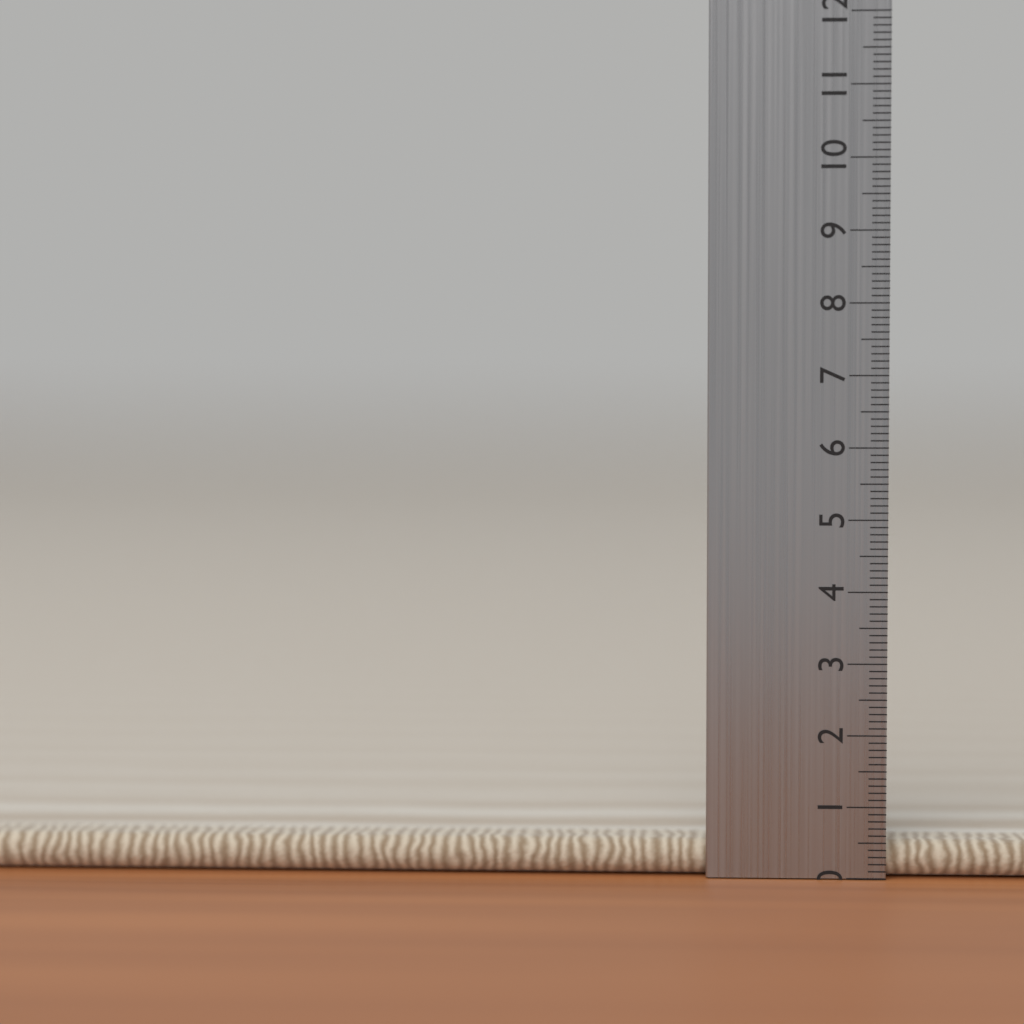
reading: 0.5 cm
